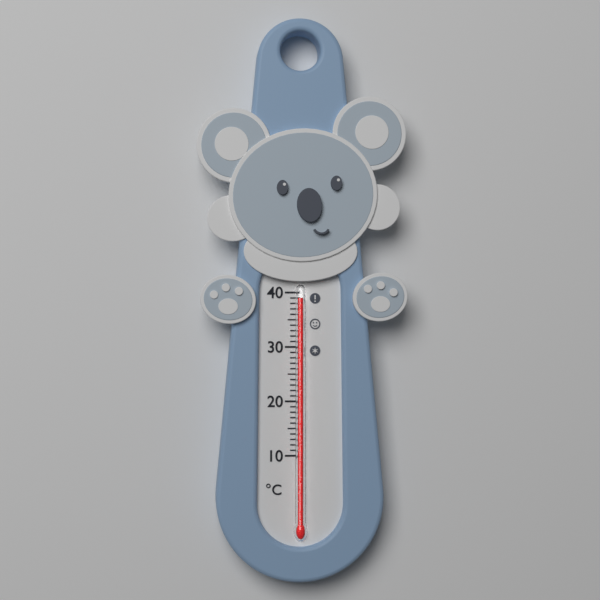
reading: 39 °C
